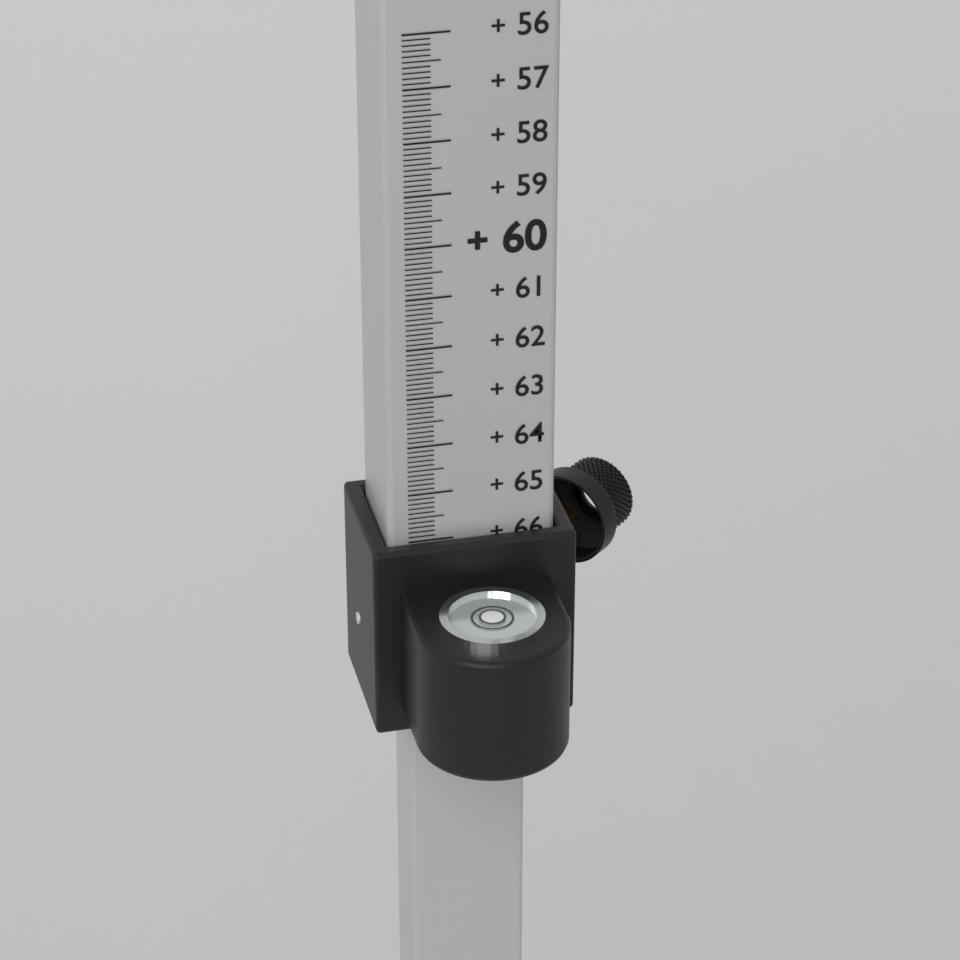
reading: 66.0 (no unit)
